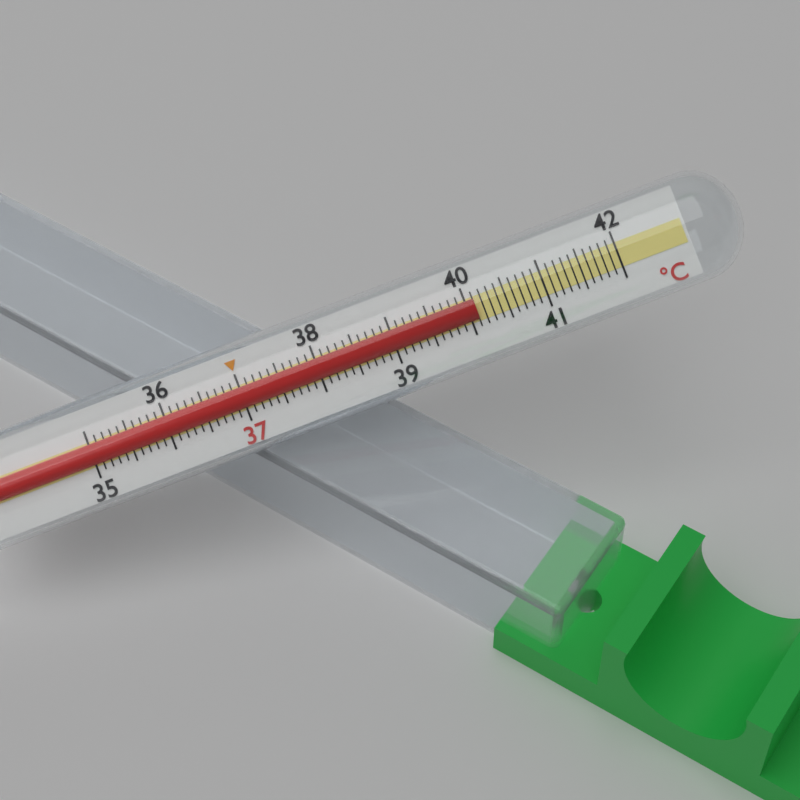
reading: 40.1 °C
